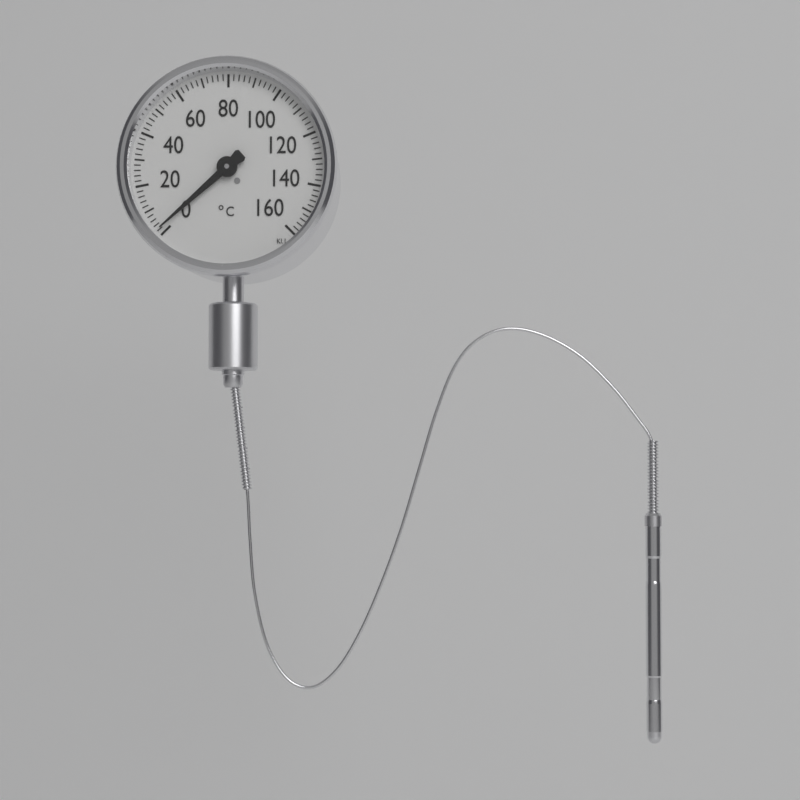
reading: 2 °C
